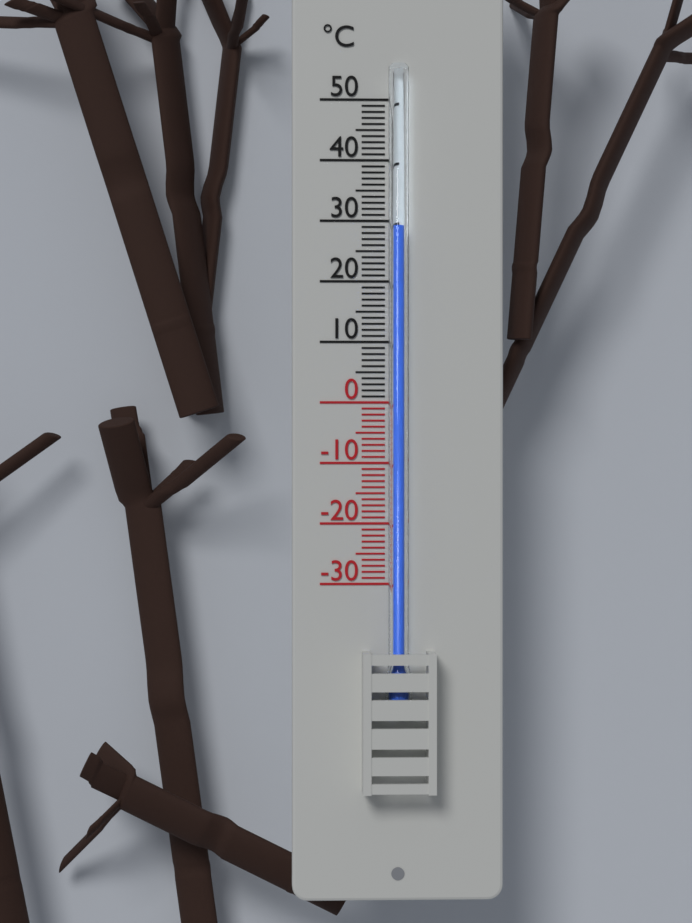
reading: 29 °C
